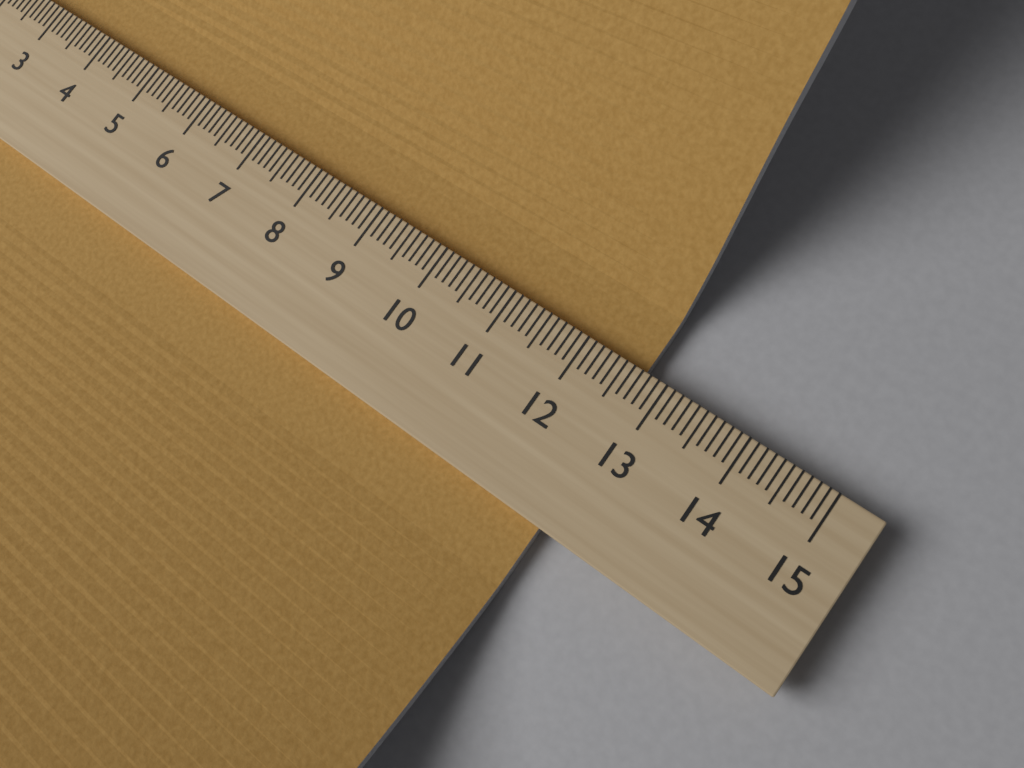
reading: 12.7 (no unit)
